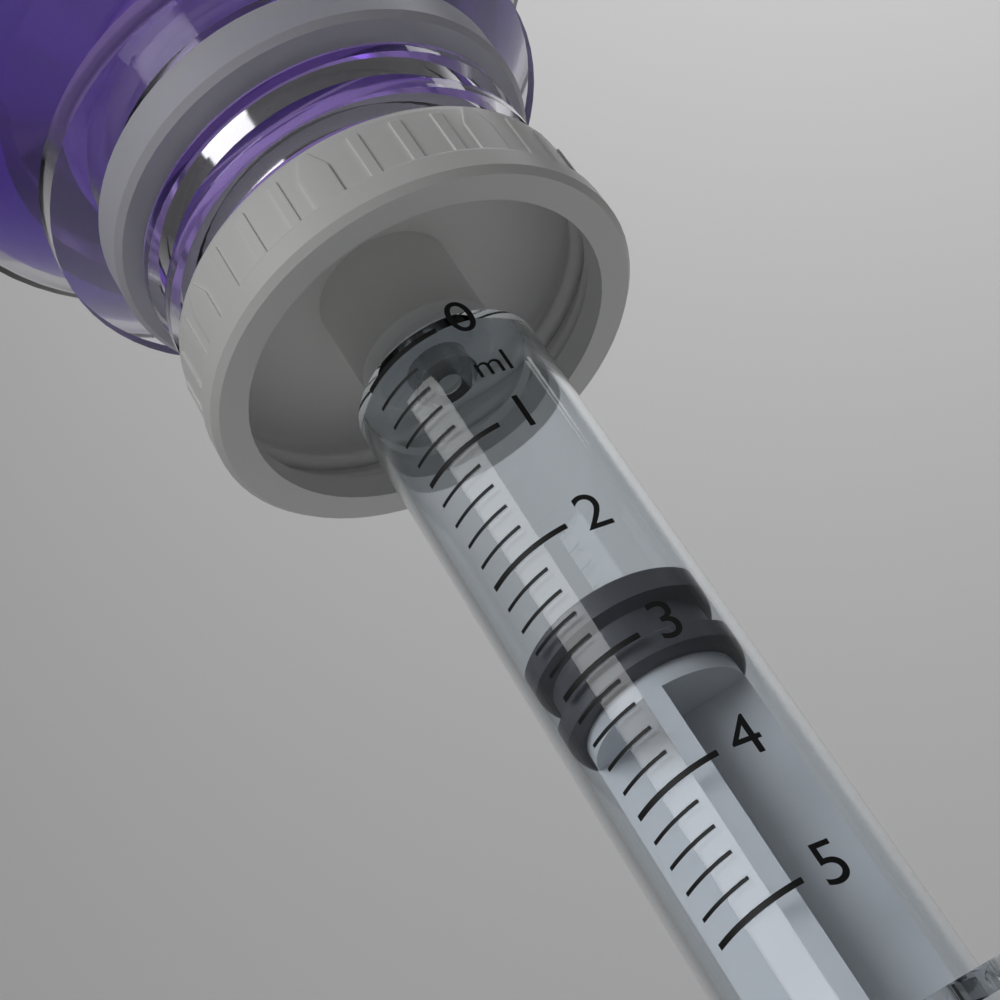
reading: 2.5 ml
